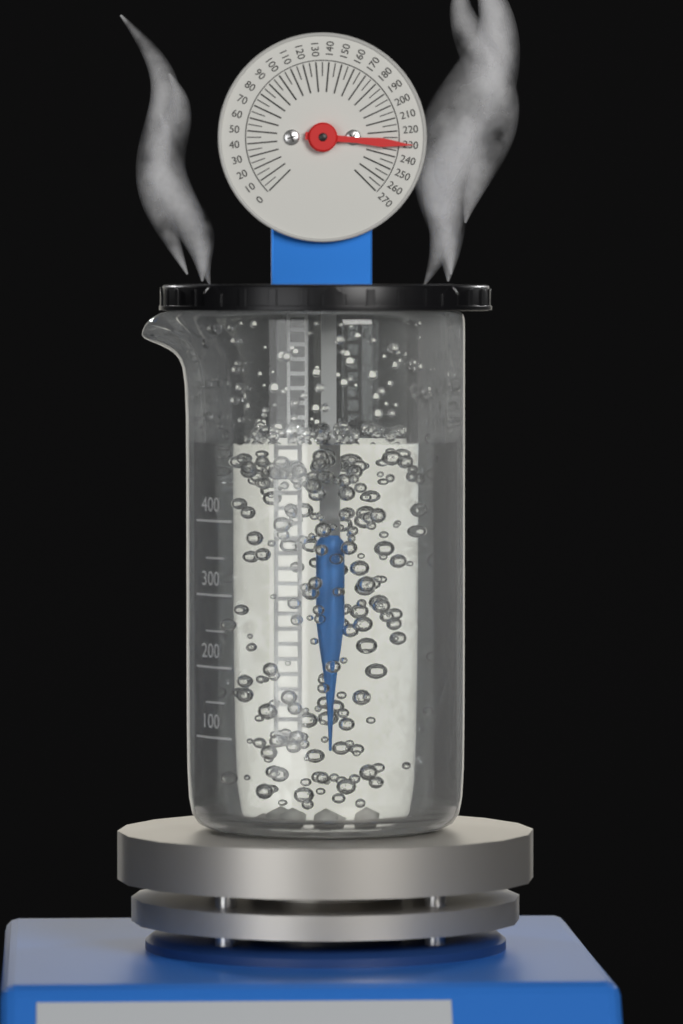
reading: 230 (no unit)
